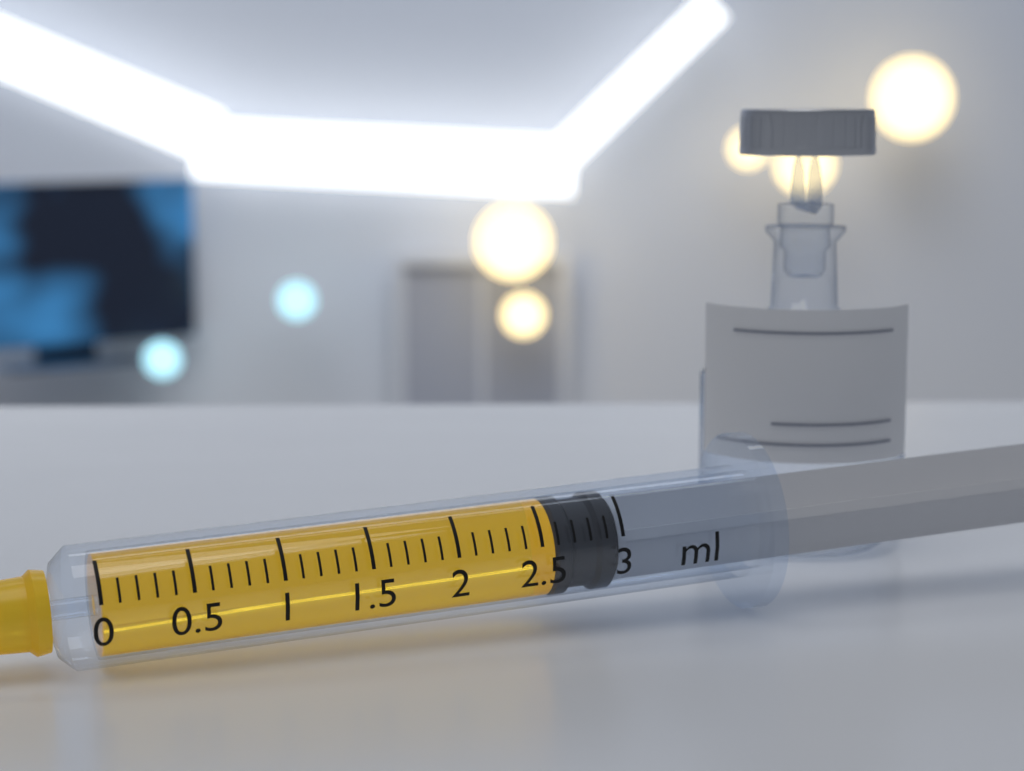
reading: 2.6 ml
